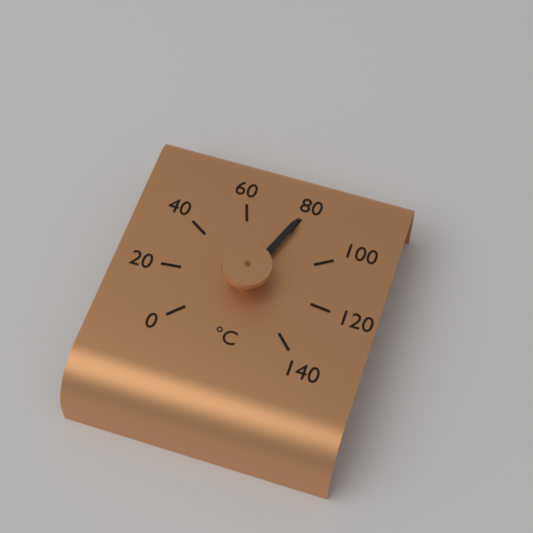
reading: 80 °C
